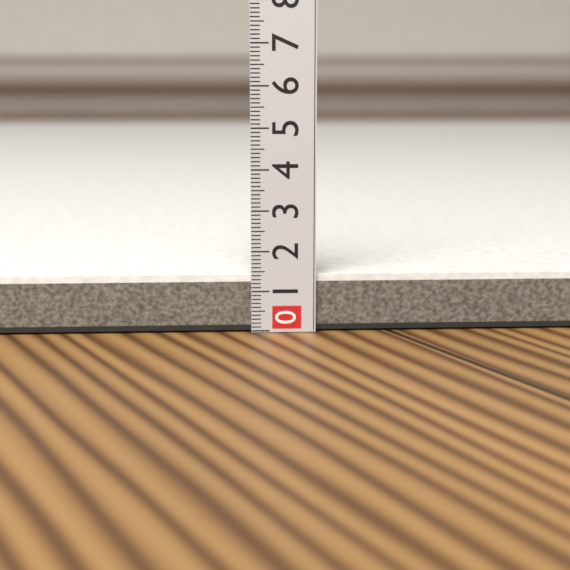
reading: 1.4 (no unit)
